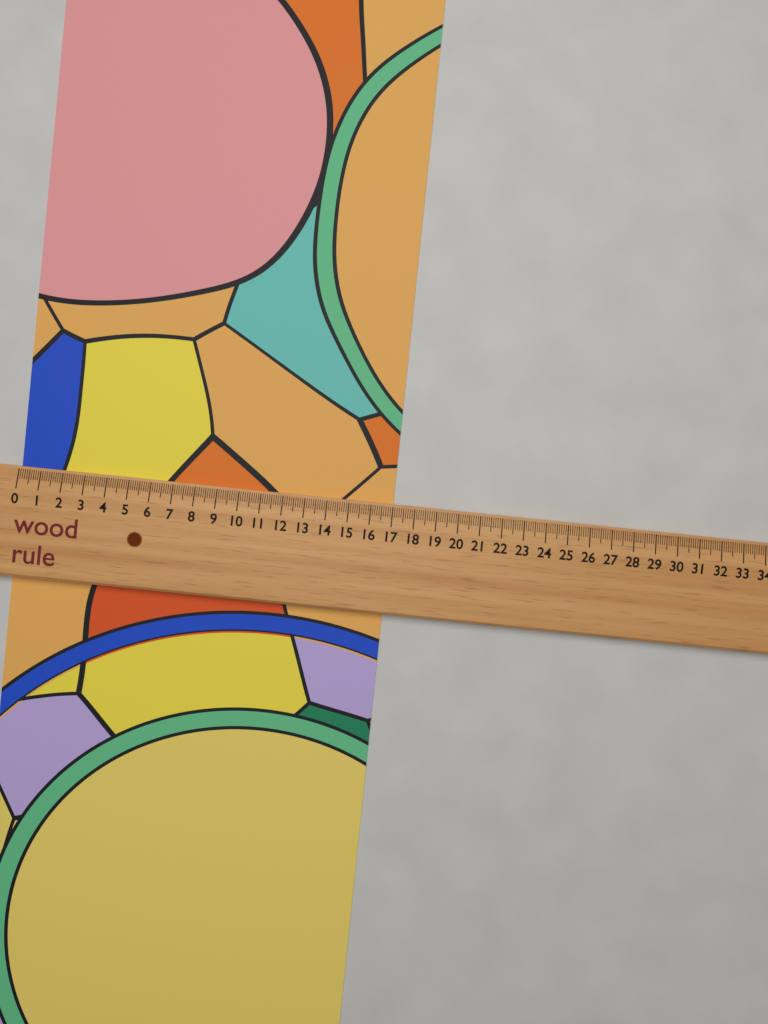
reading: 17.0 (no unit)
